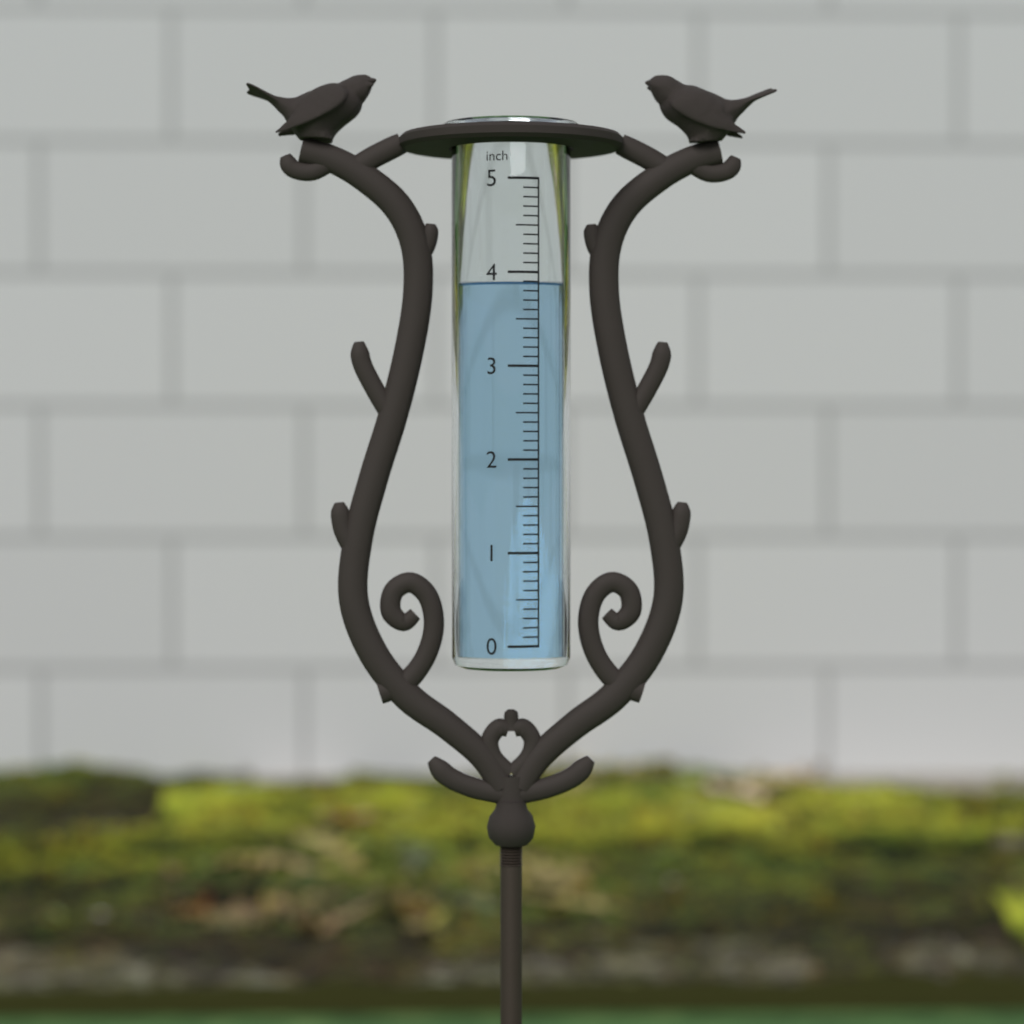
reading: 3.9 inch
